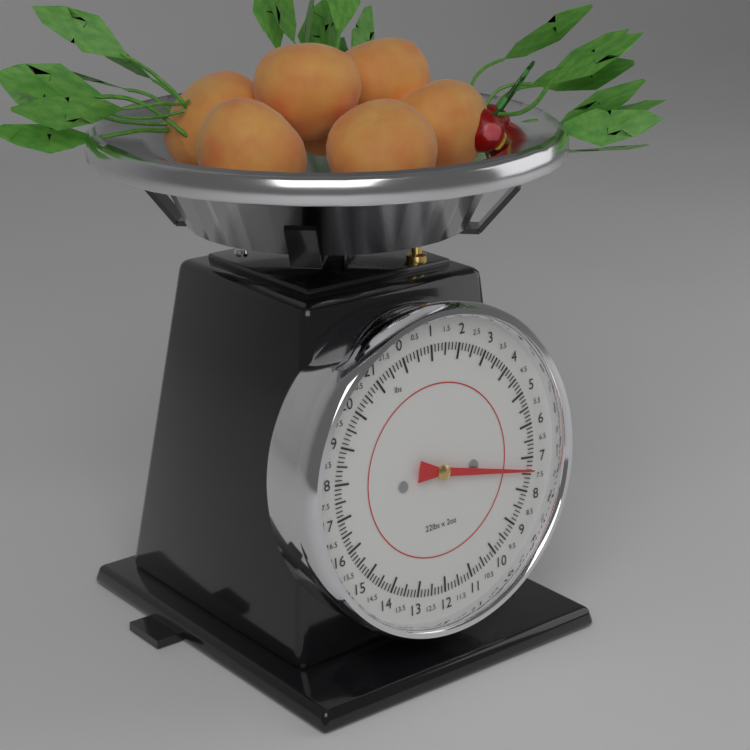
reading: 7.375 lbs
